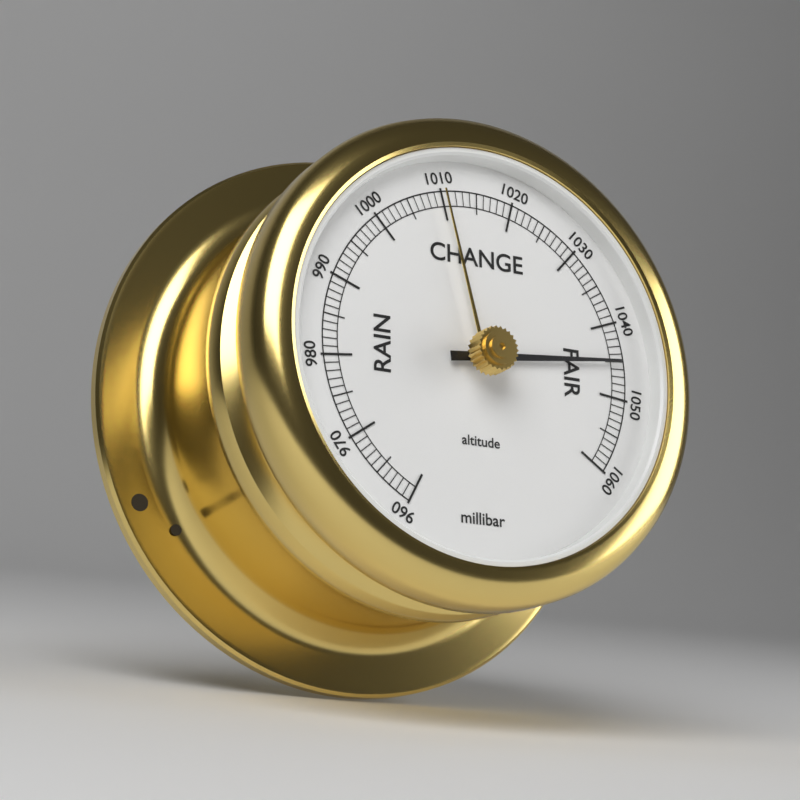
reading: 1045 millibar
